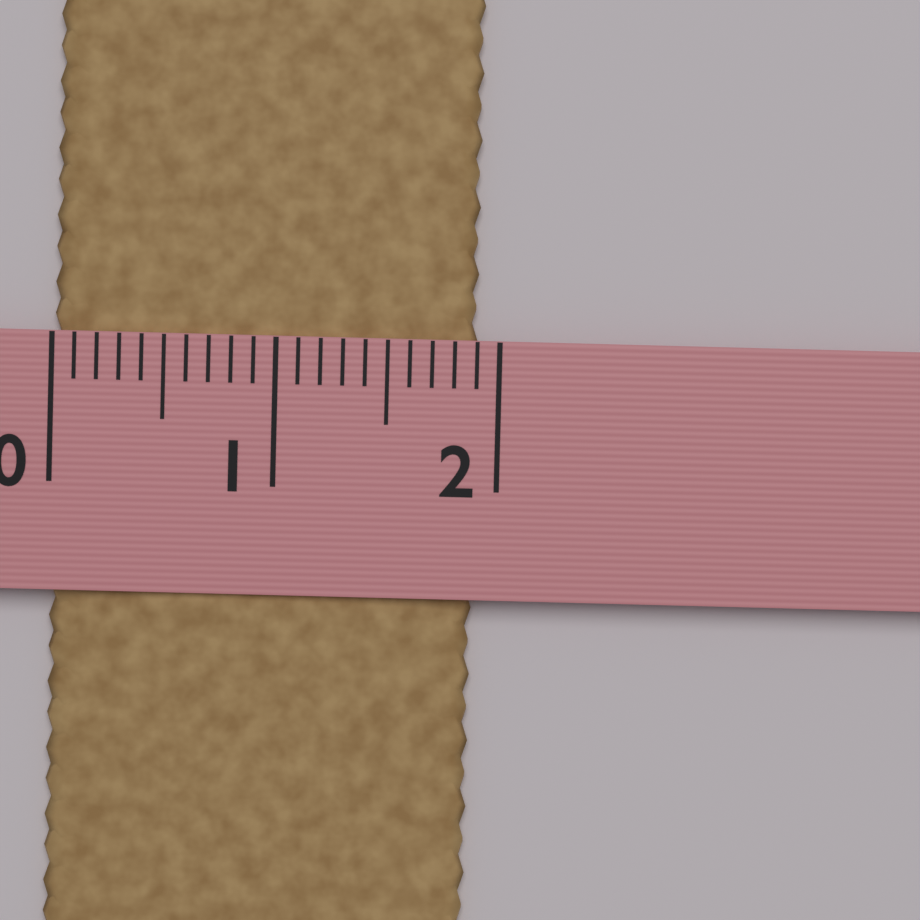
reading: 1.9 (no unit)
